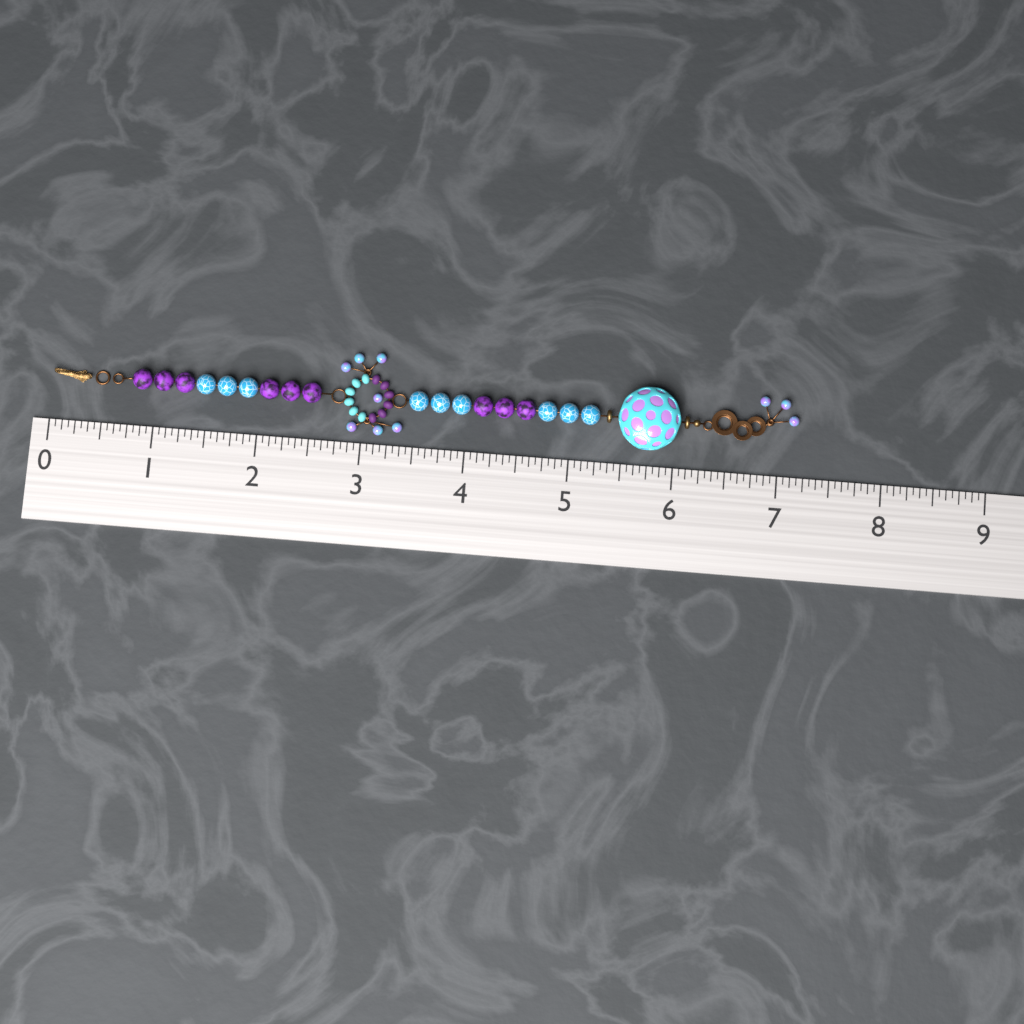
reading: 7.1875 (no unit)
